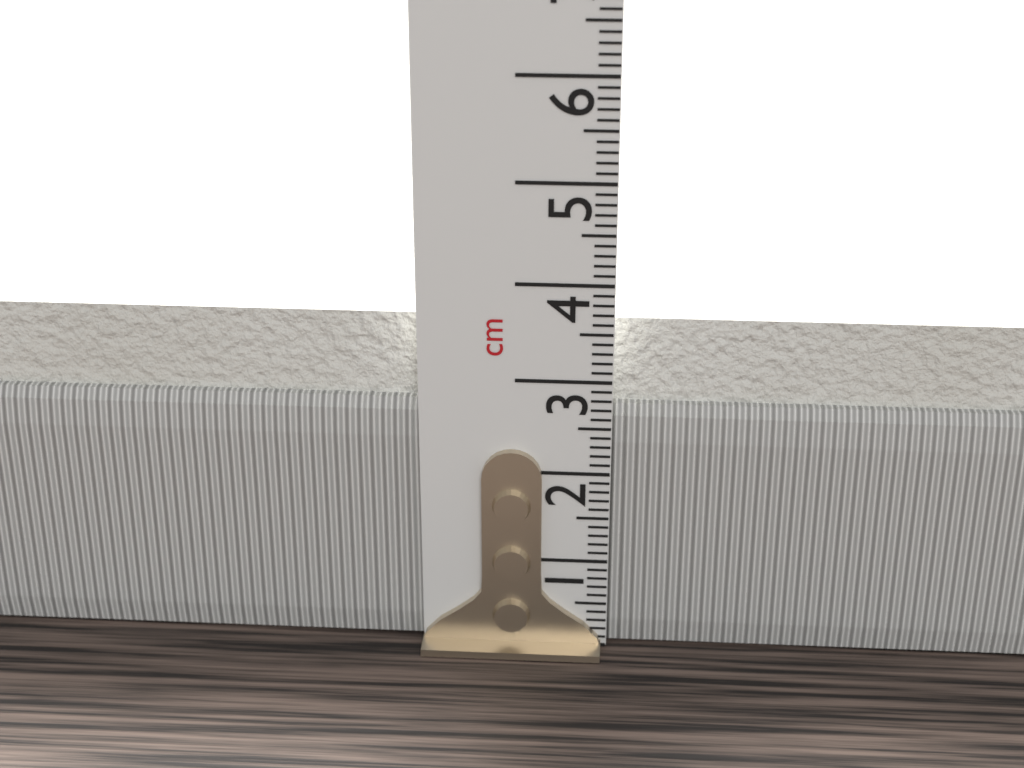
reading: 3.6 cm
